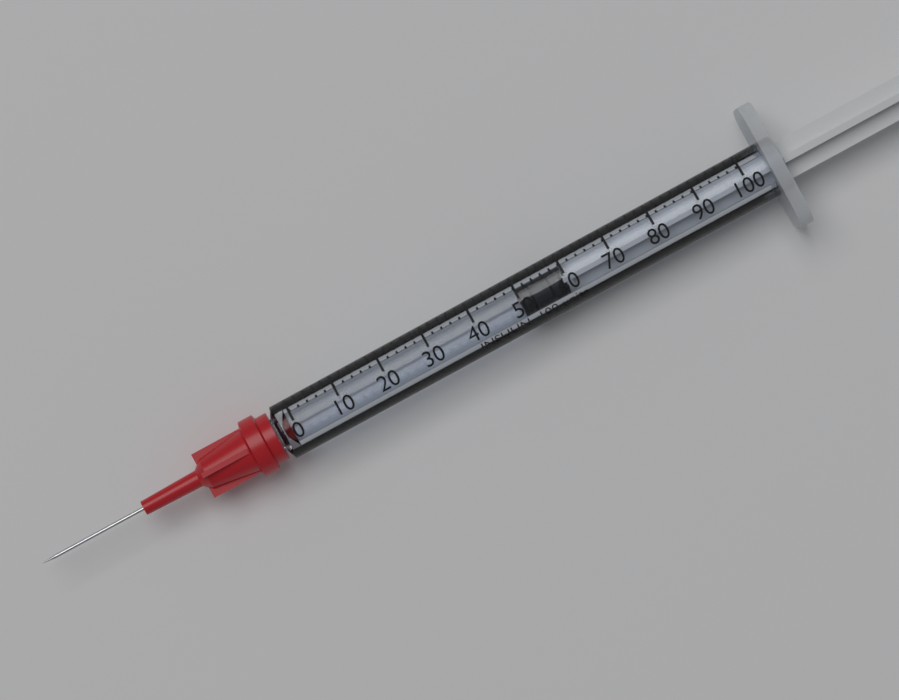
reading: 50 units
